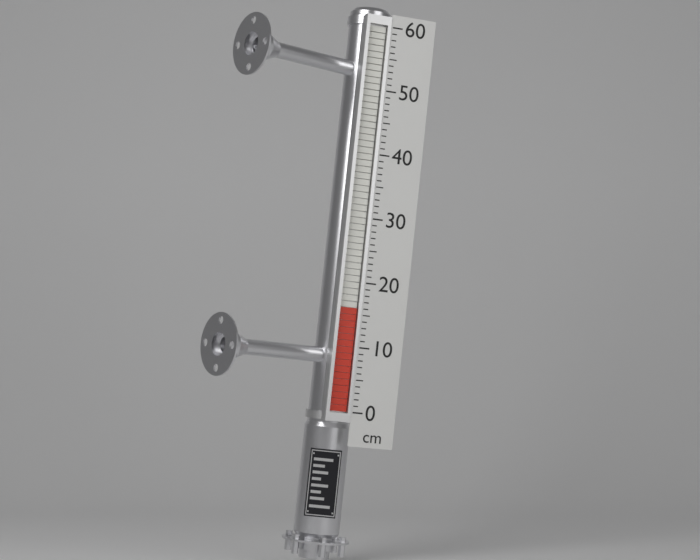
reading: 16 cm
